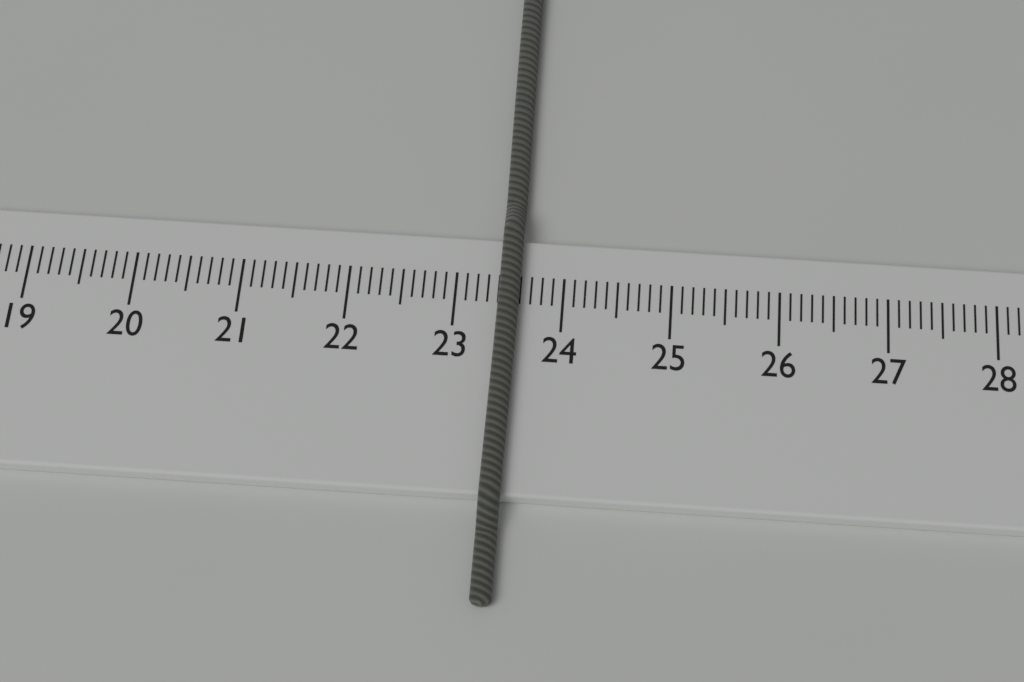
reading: 23.6 cm
